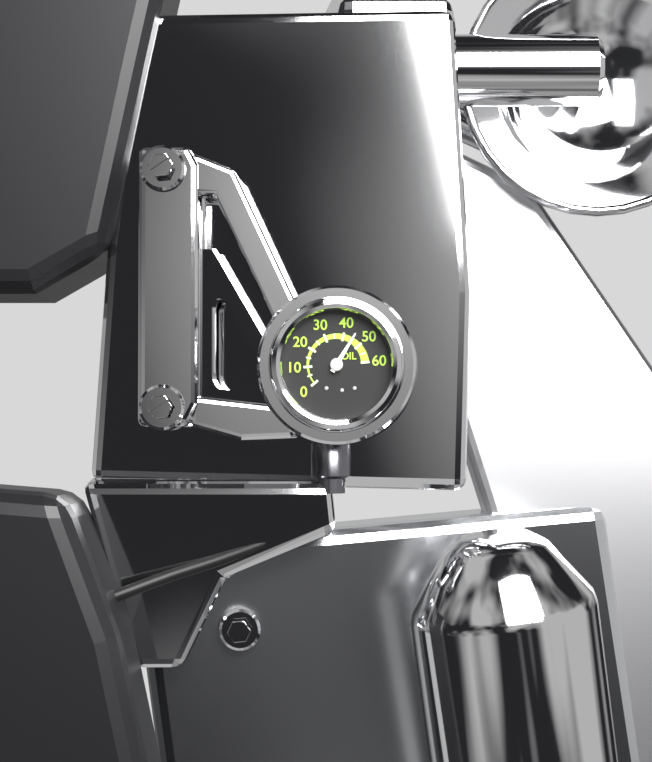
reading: 45 (no unit)
